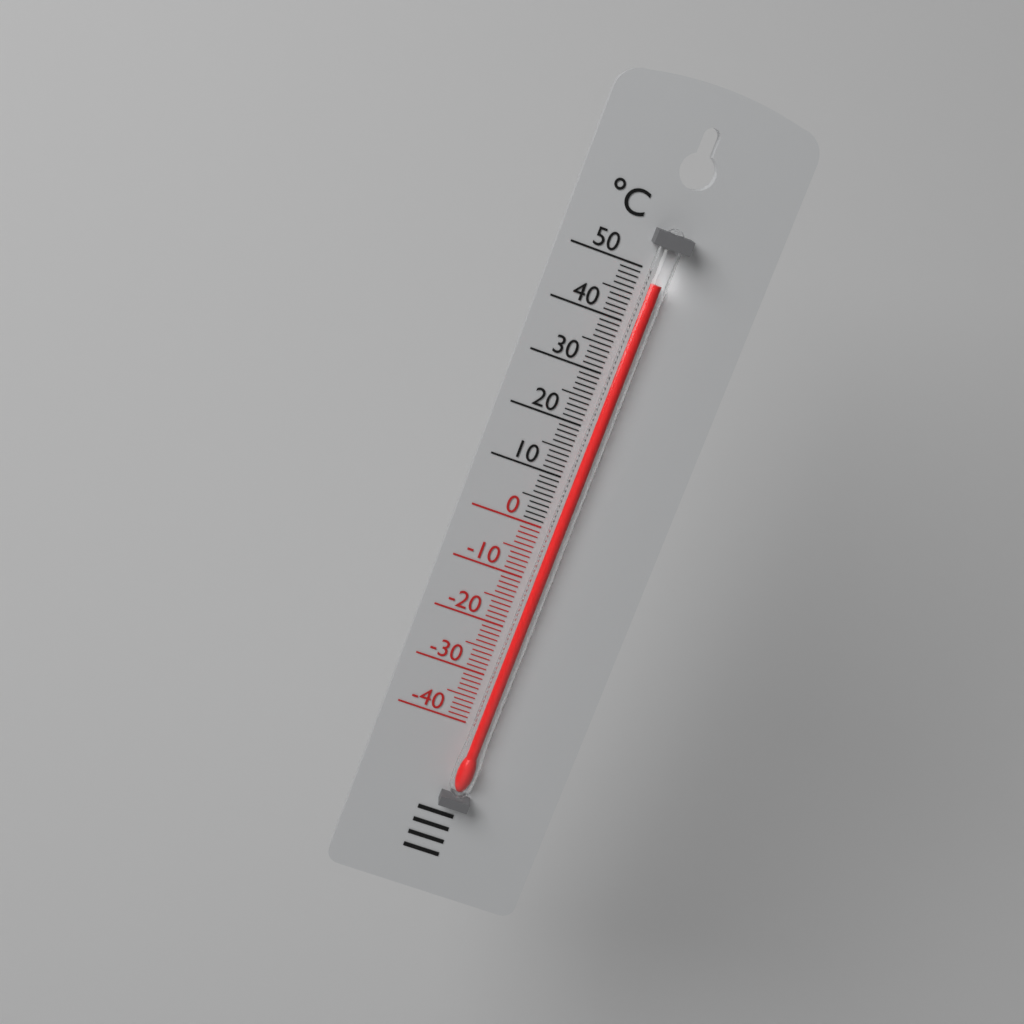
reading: 48 °C
